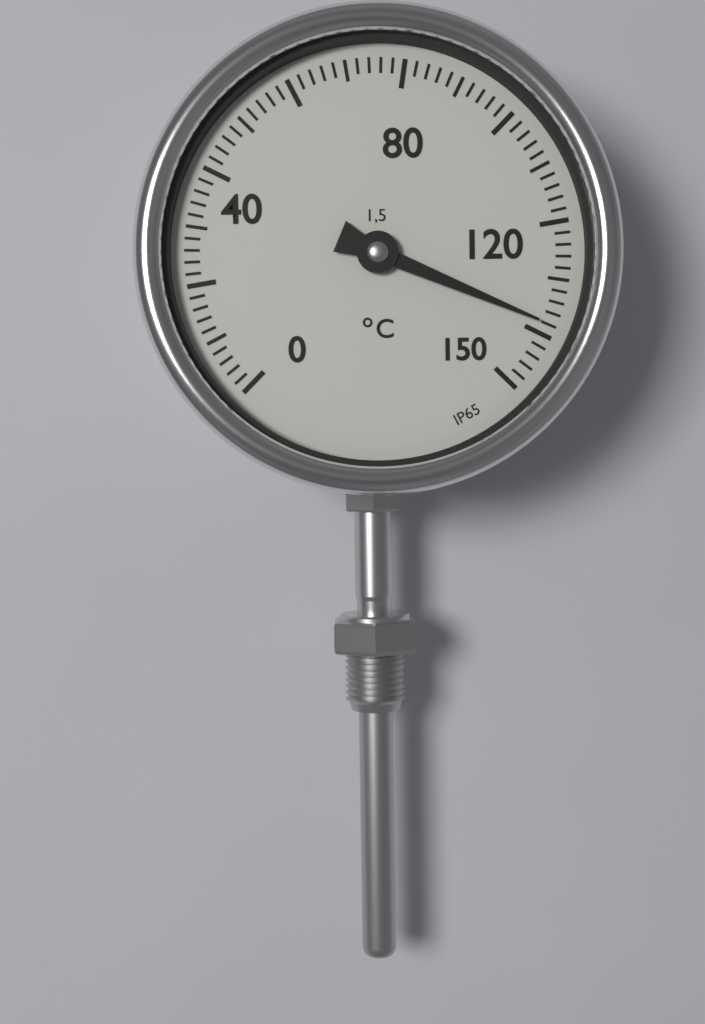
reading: 138 °C
